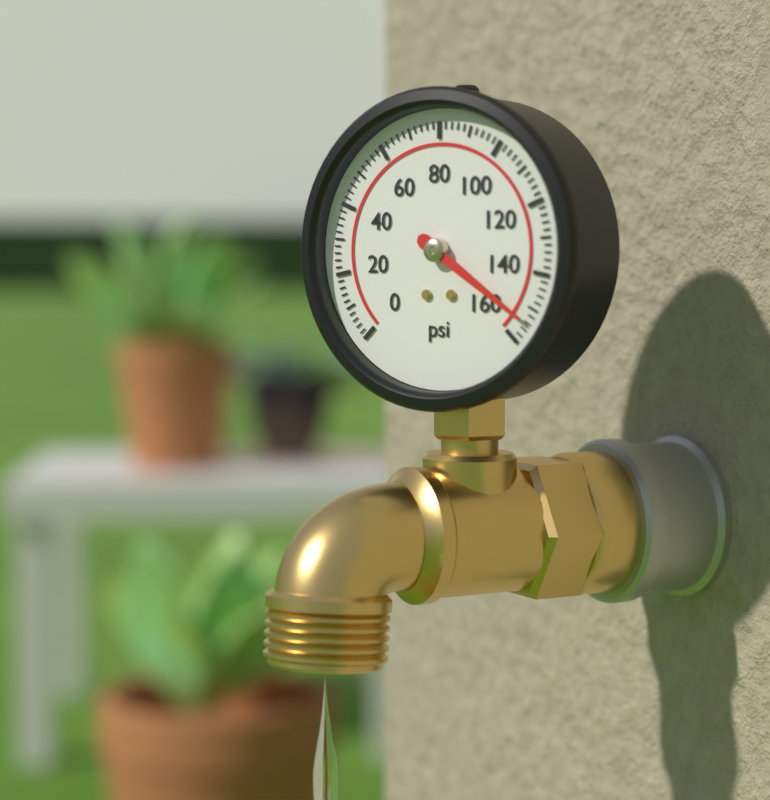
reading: 154 psi
